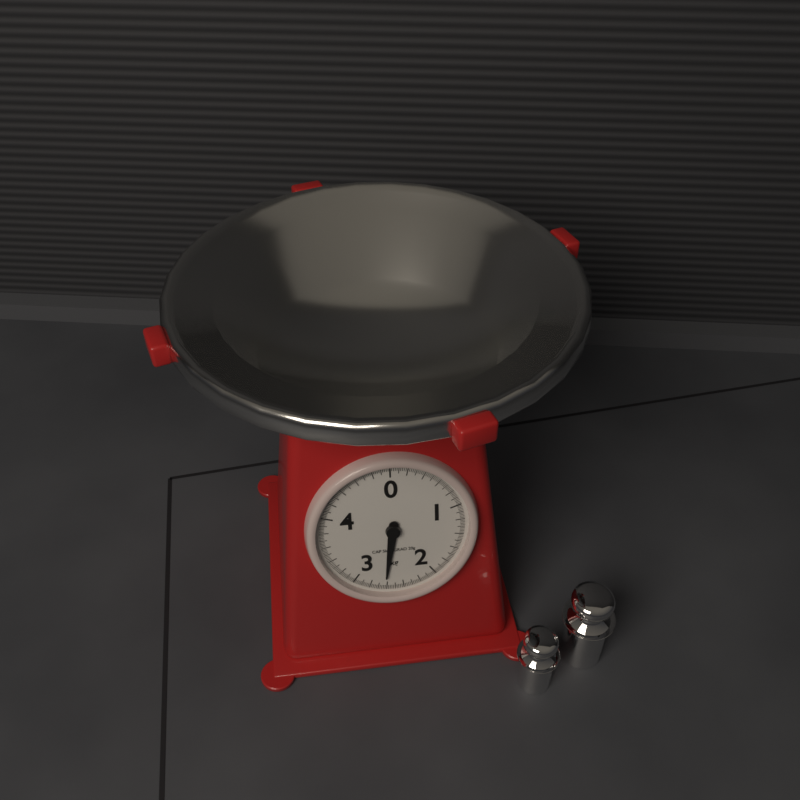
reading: 2.62 kg
